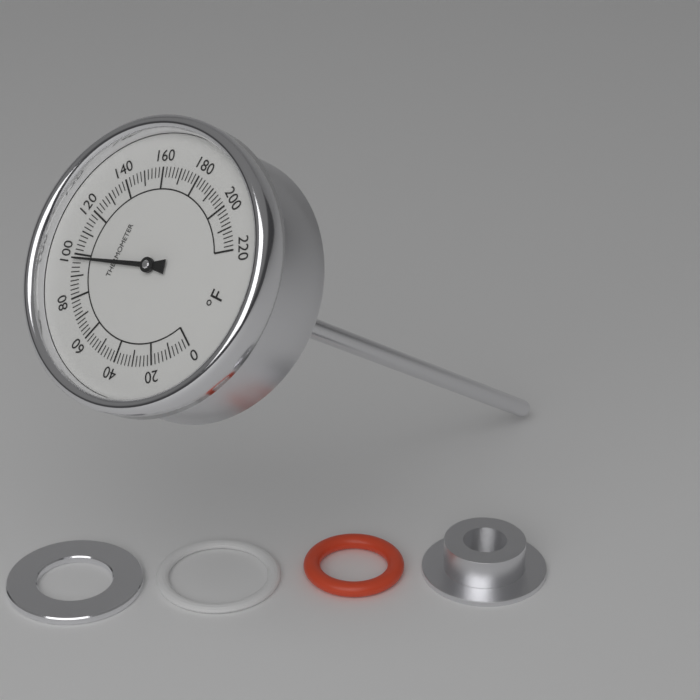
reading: 98 °F
